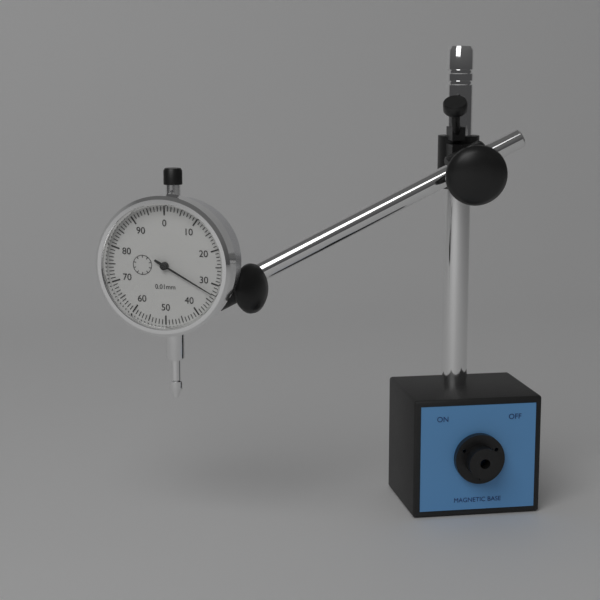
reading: 0.33 mm
